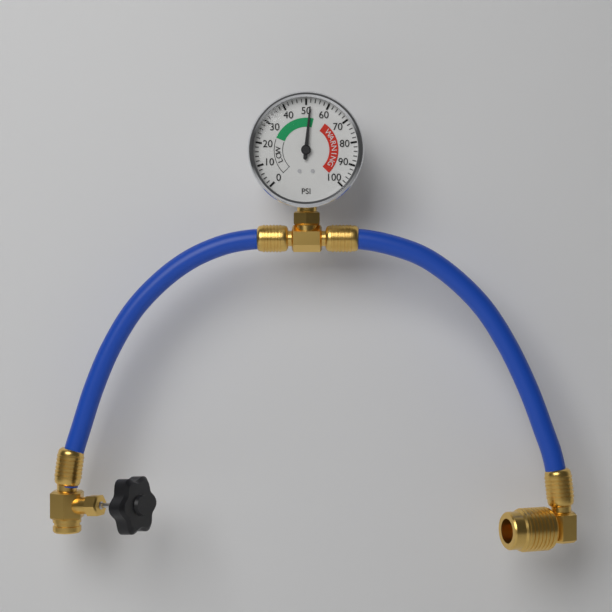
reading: 52 psi
